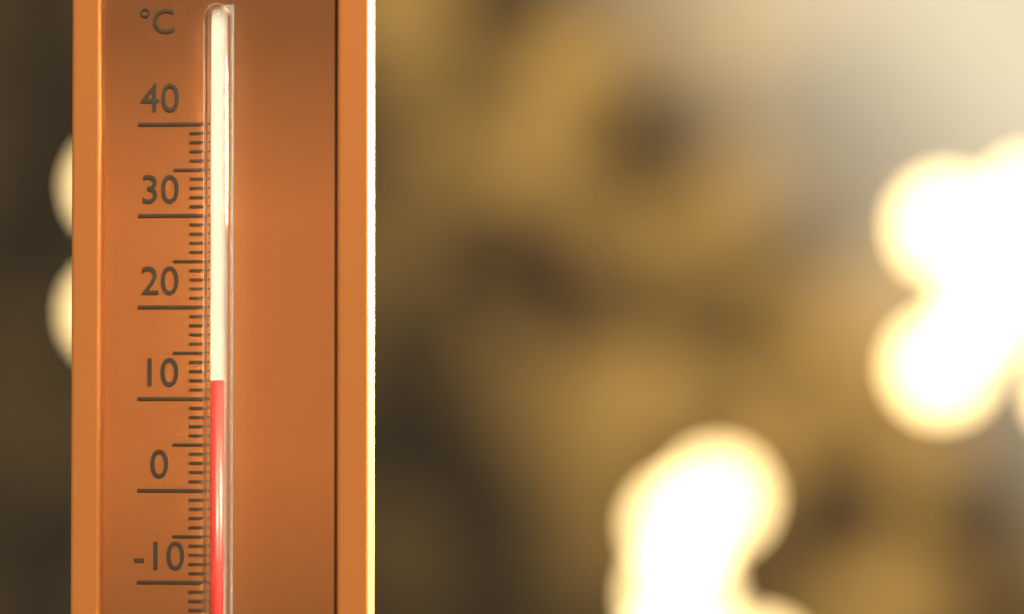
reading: 12 °C
